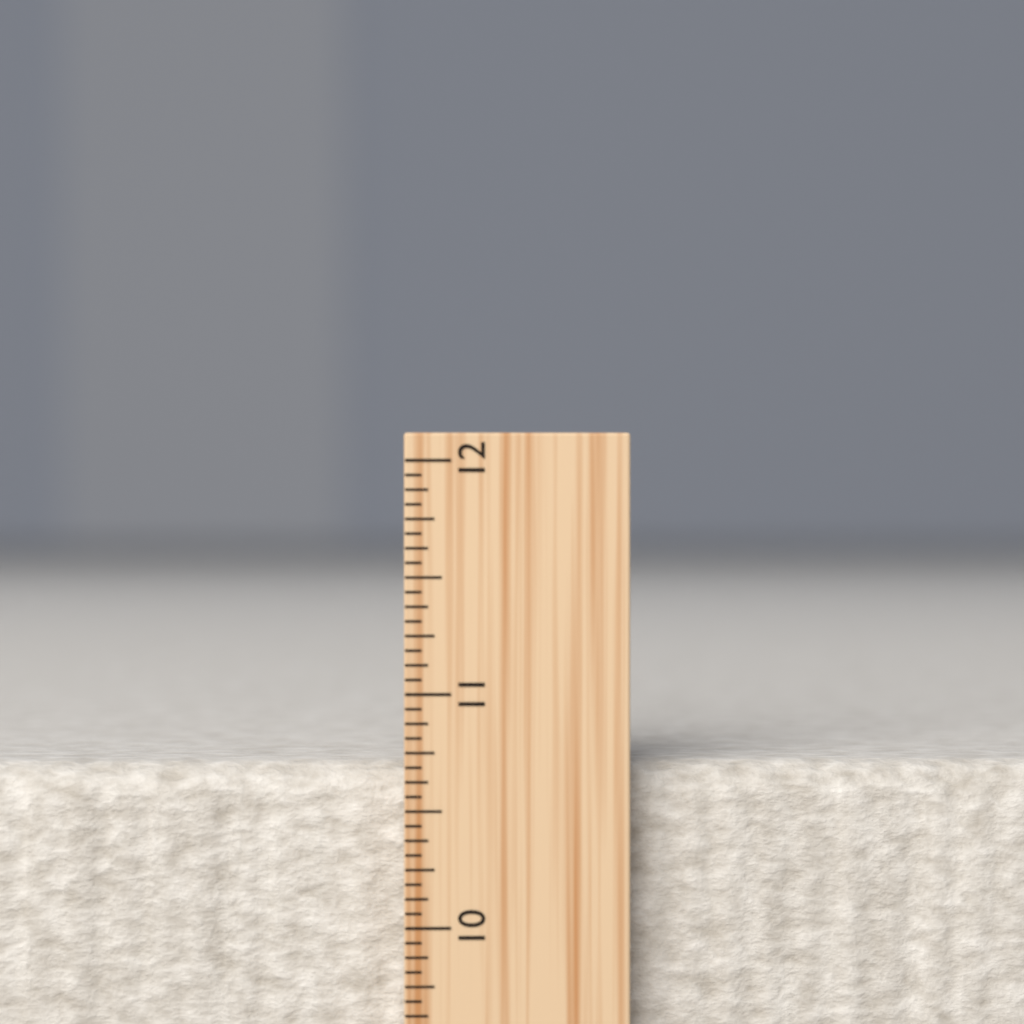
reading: 10.6875 inch
